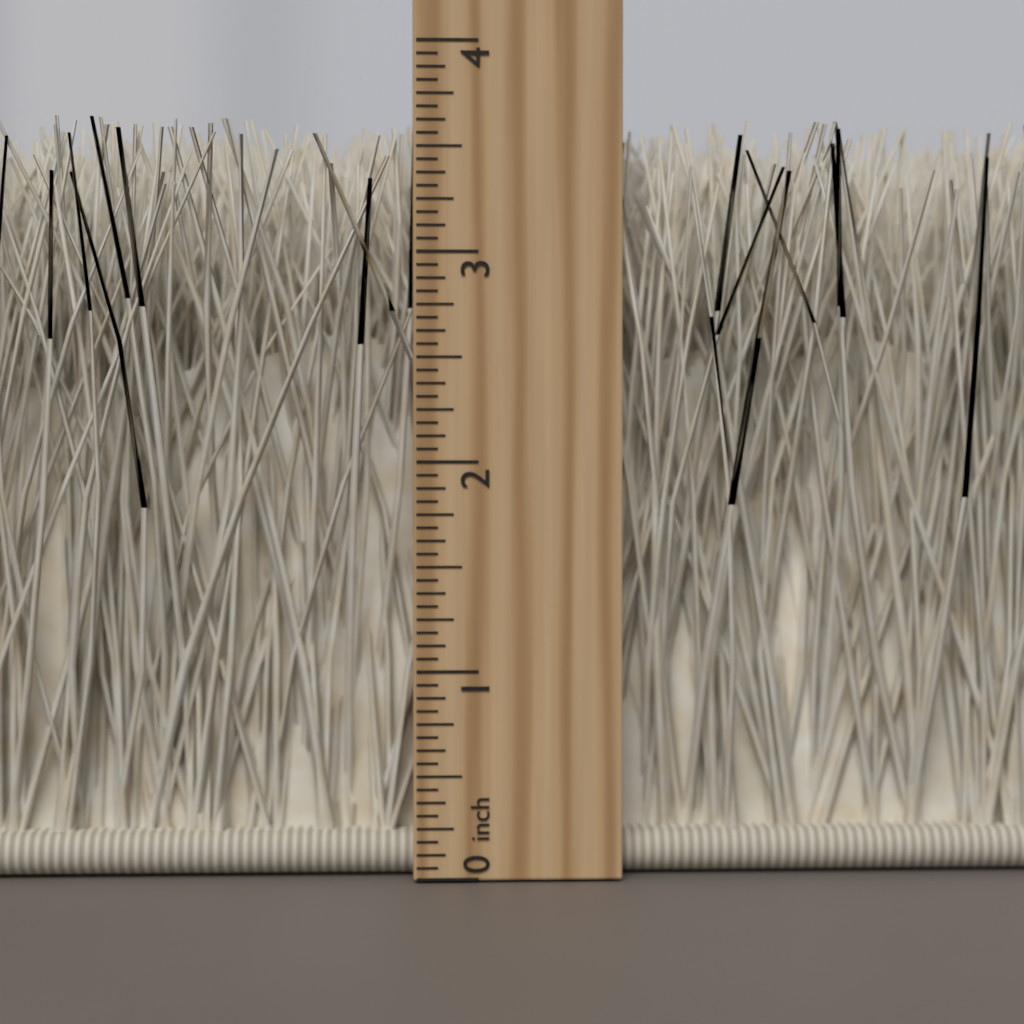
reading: 3.6250 inch
